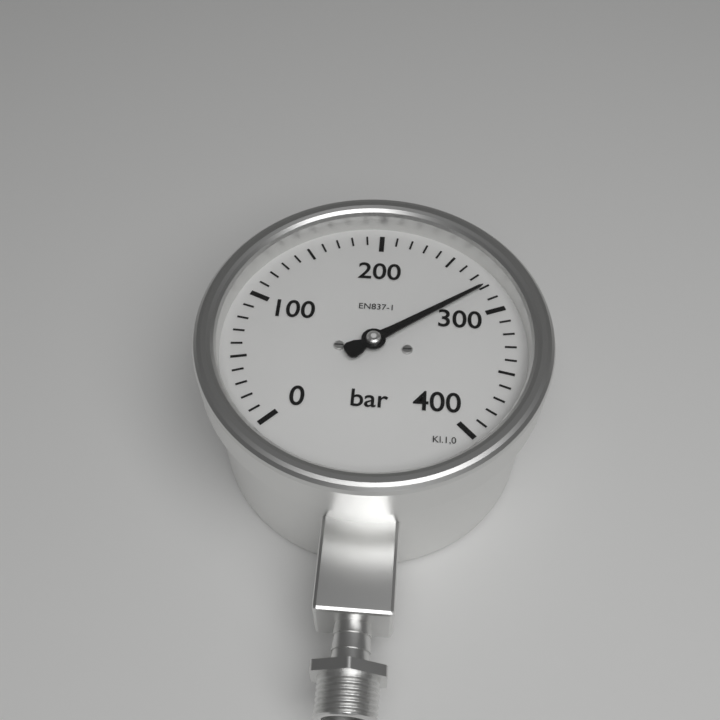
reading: 280 bar
